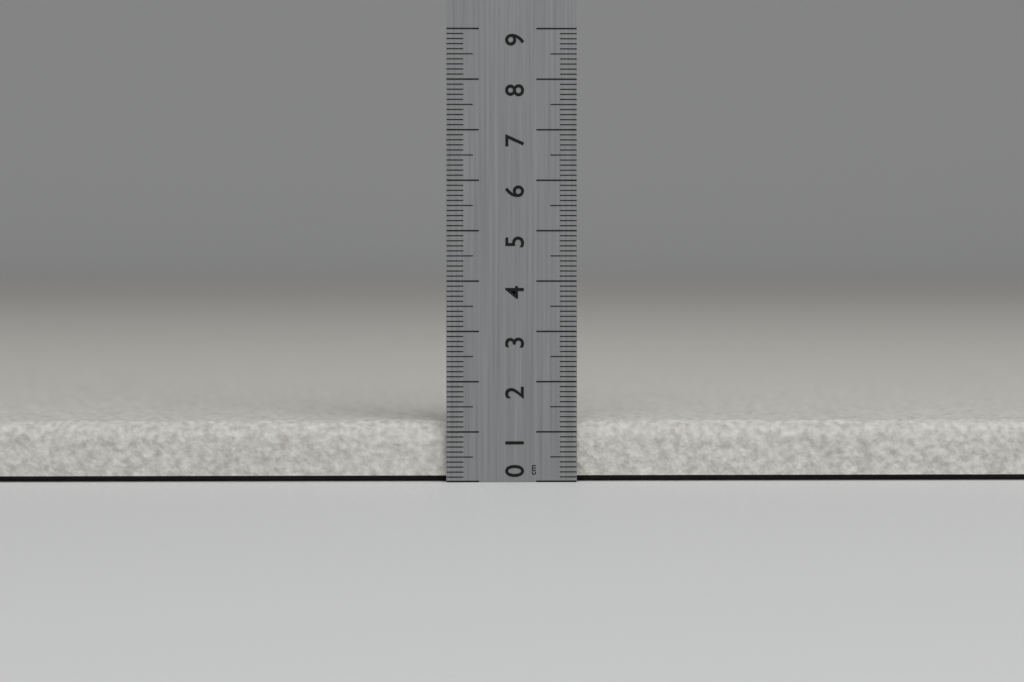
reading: 1.2 cm
